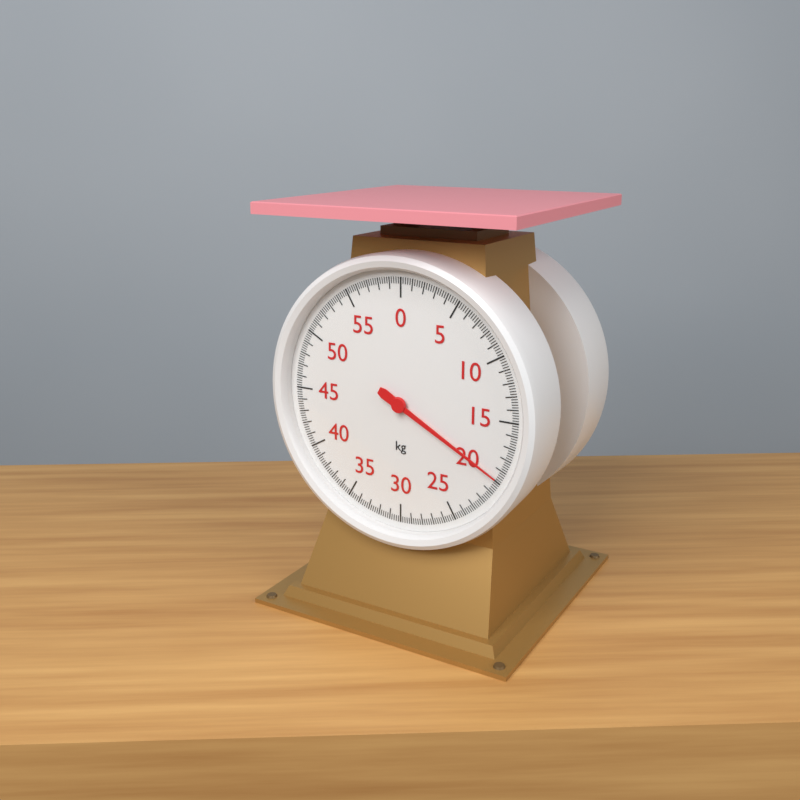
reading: 19.8 kg
